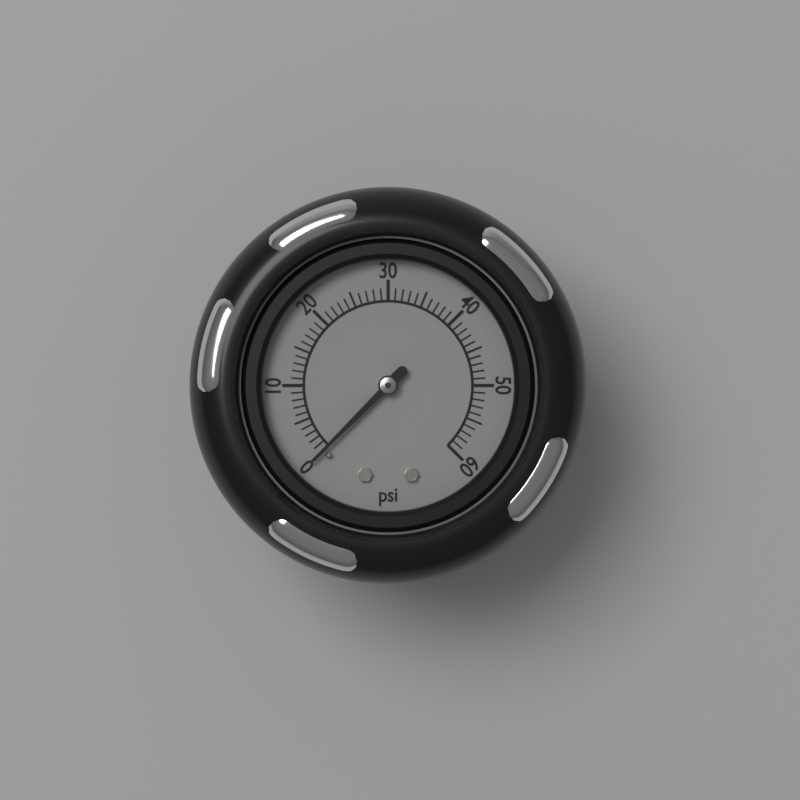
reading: 0 psi
